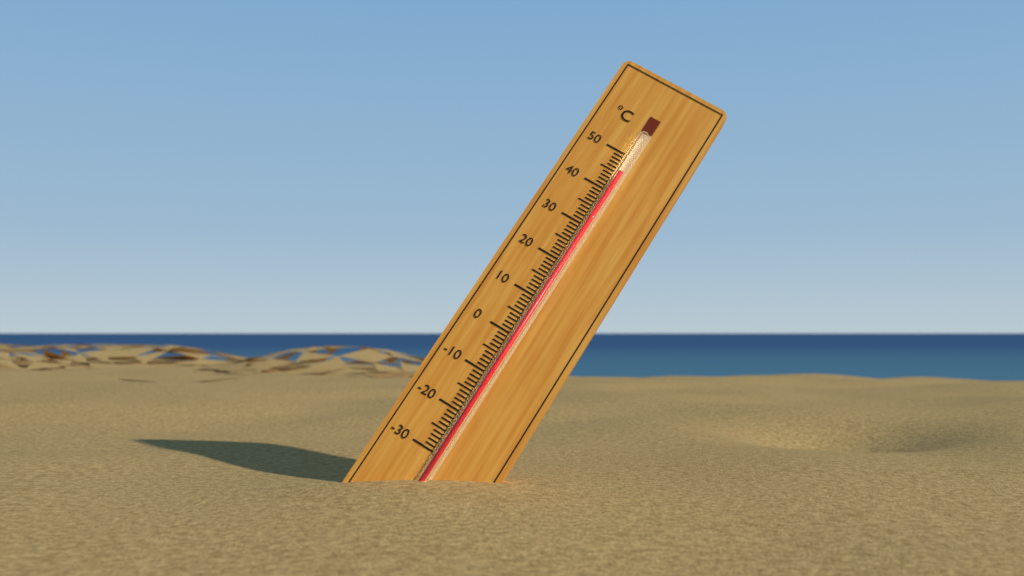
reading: 45 °C
